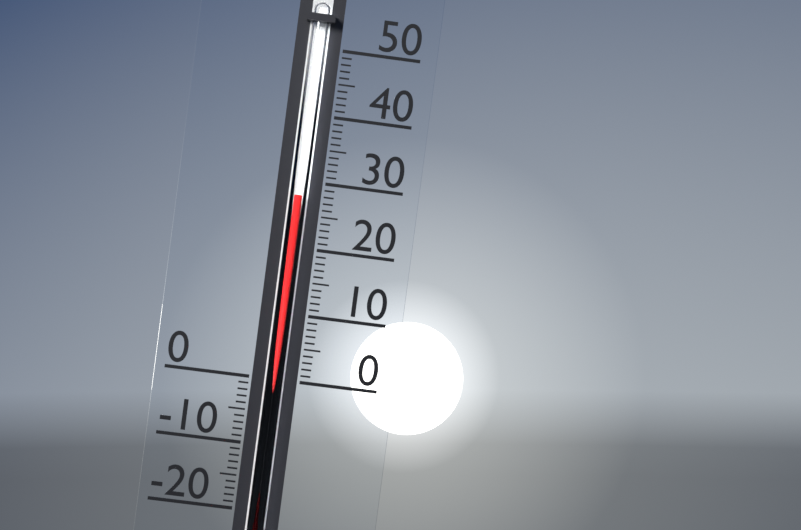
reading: 28 (no unit)
